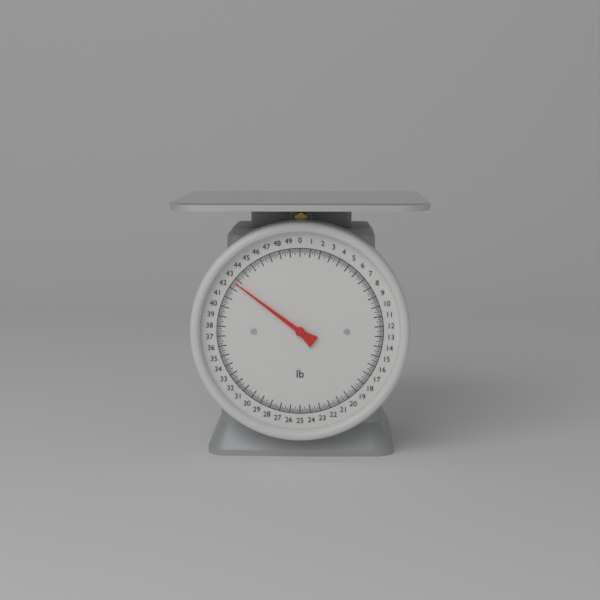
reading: 42.625 lb
